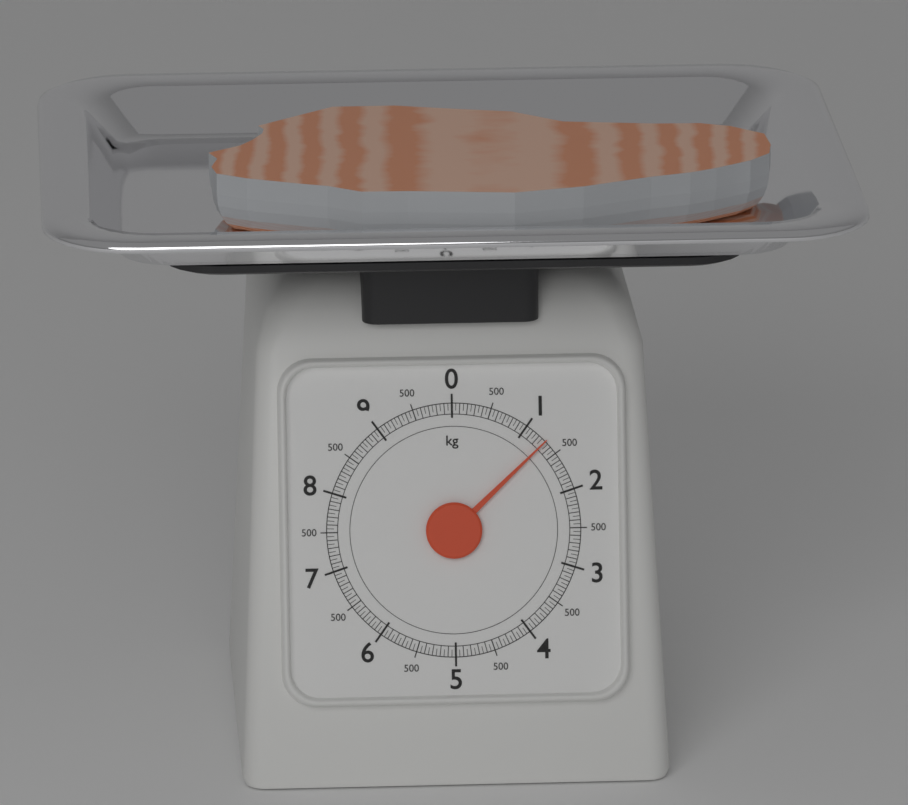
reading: 1.30 kg
